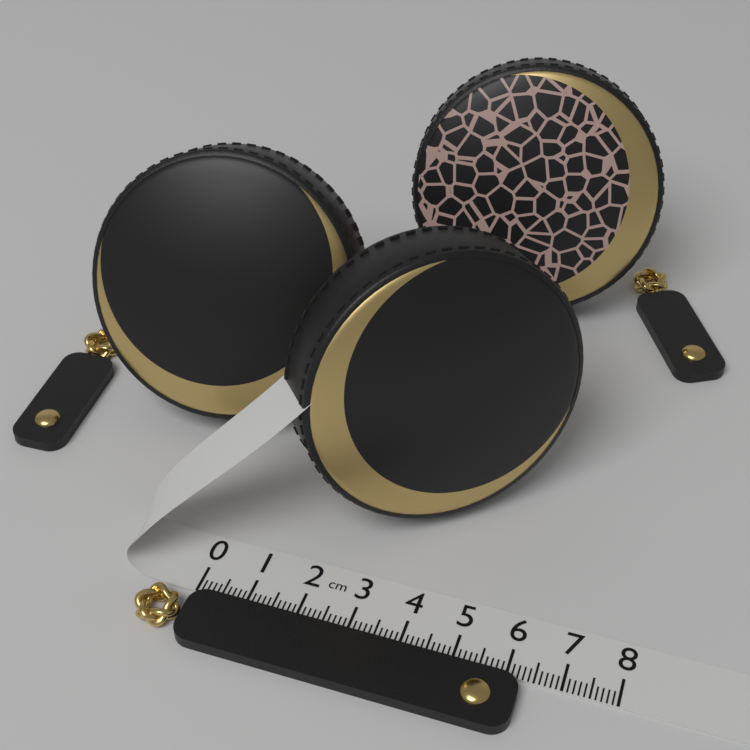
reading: 6.3 cm
